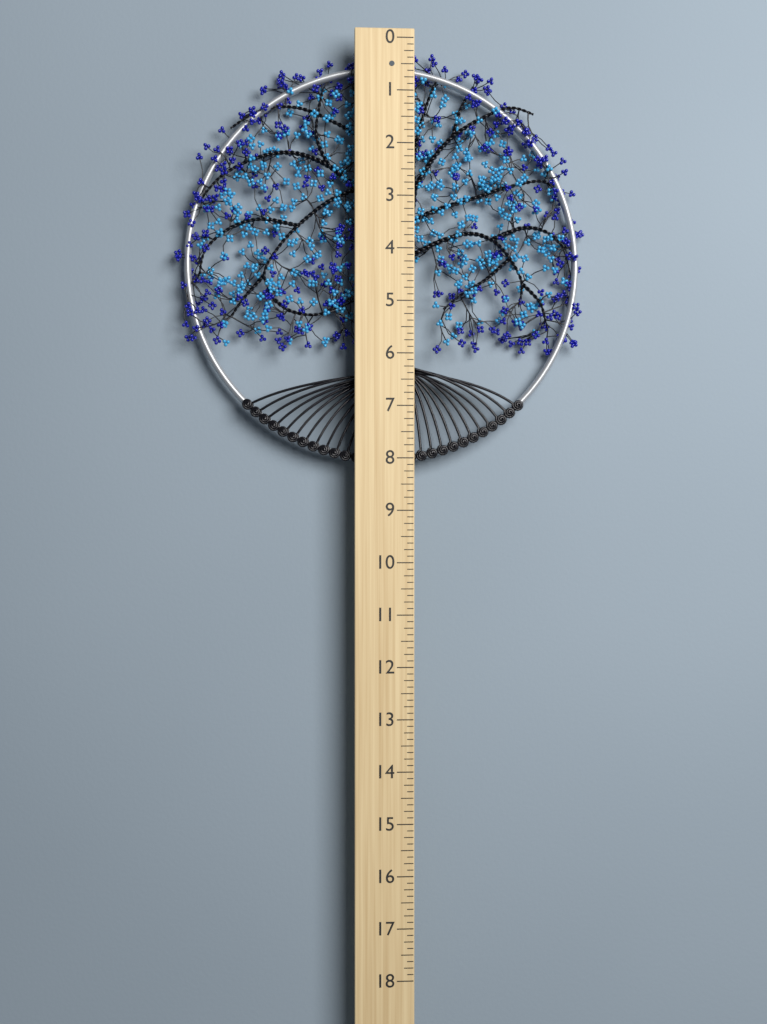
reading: 8.125 (no unit)
